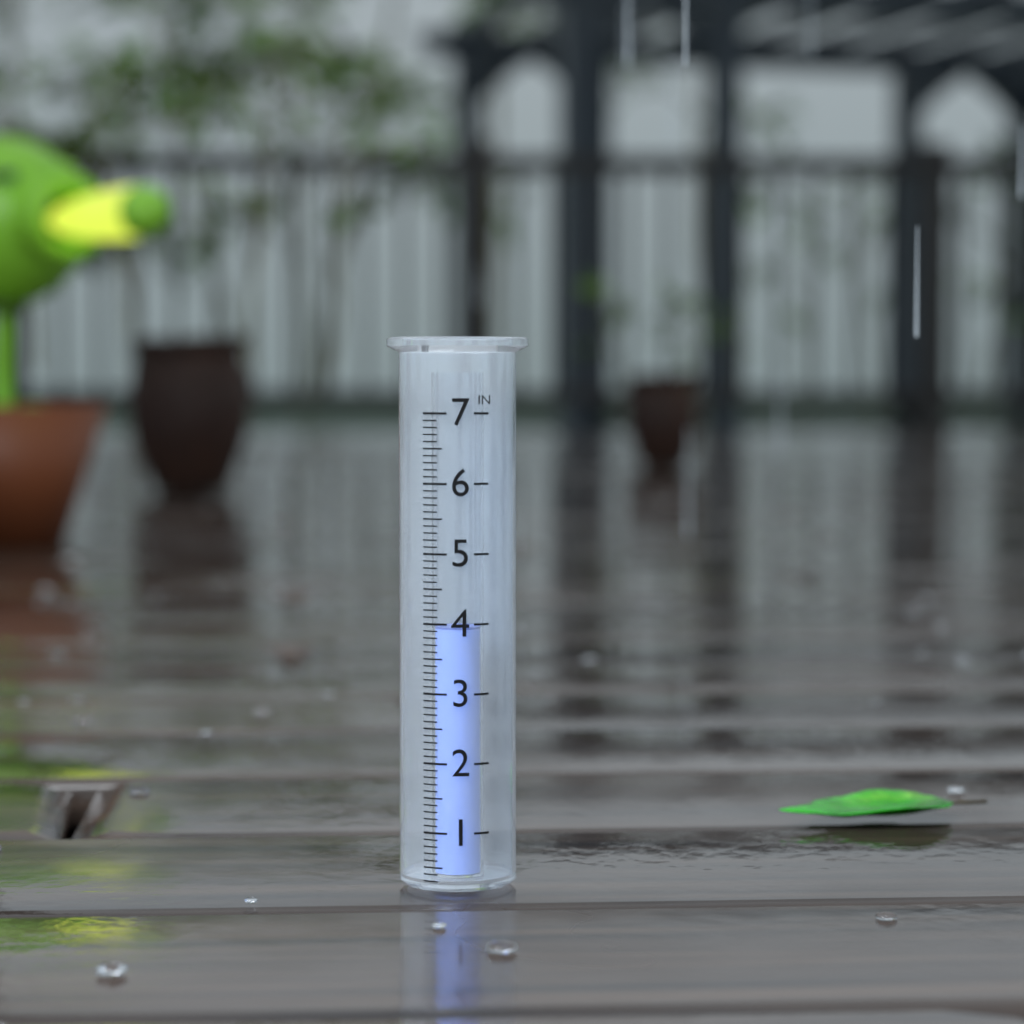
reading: 3.9 in
